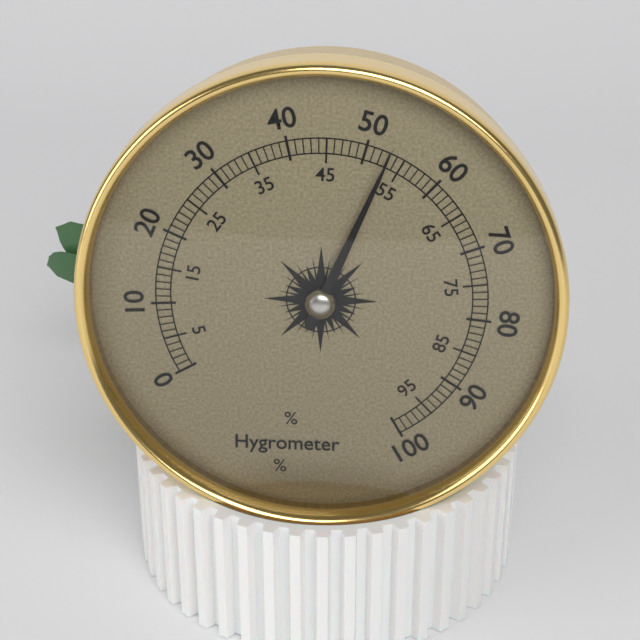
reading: 53 %
